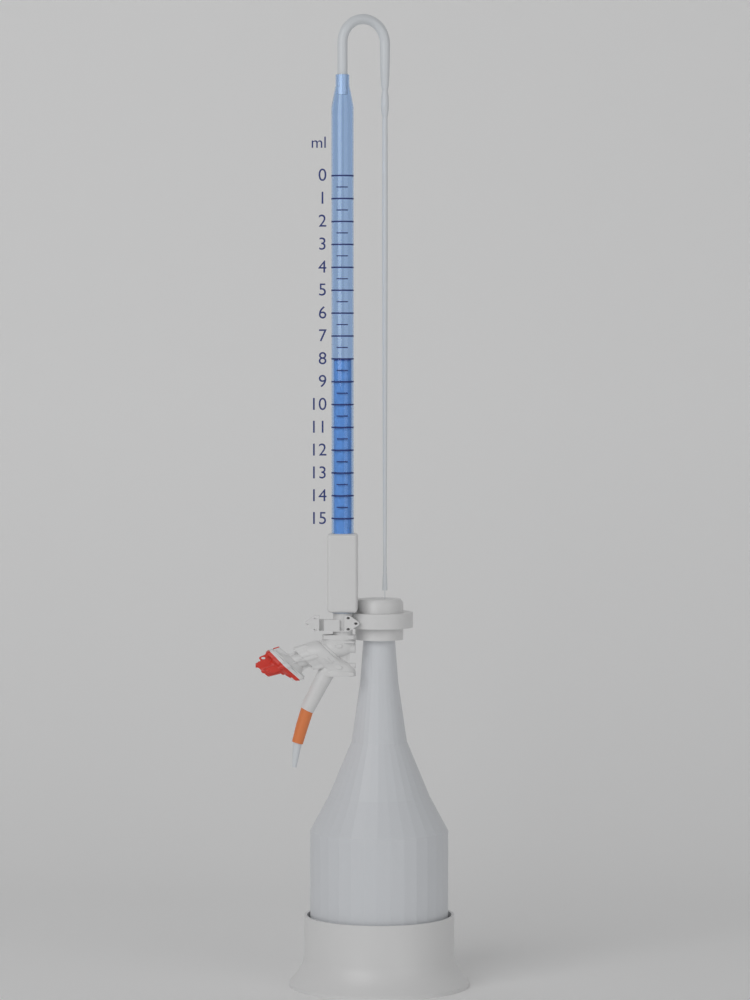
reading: 8.0 ml
